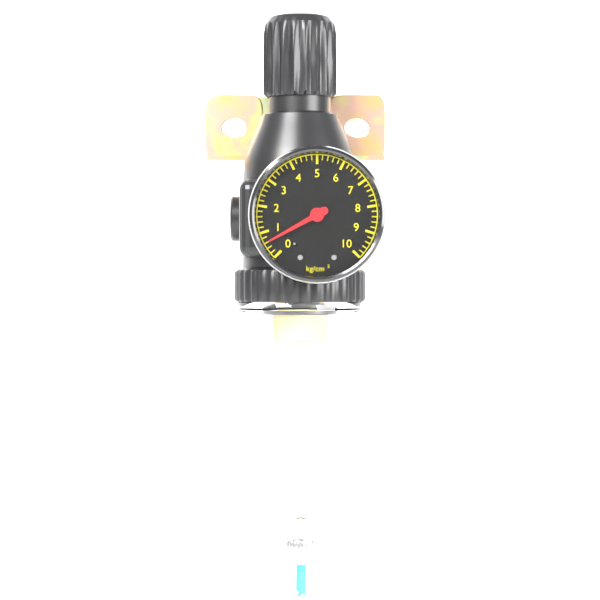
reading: 0.6 kg/cm²
